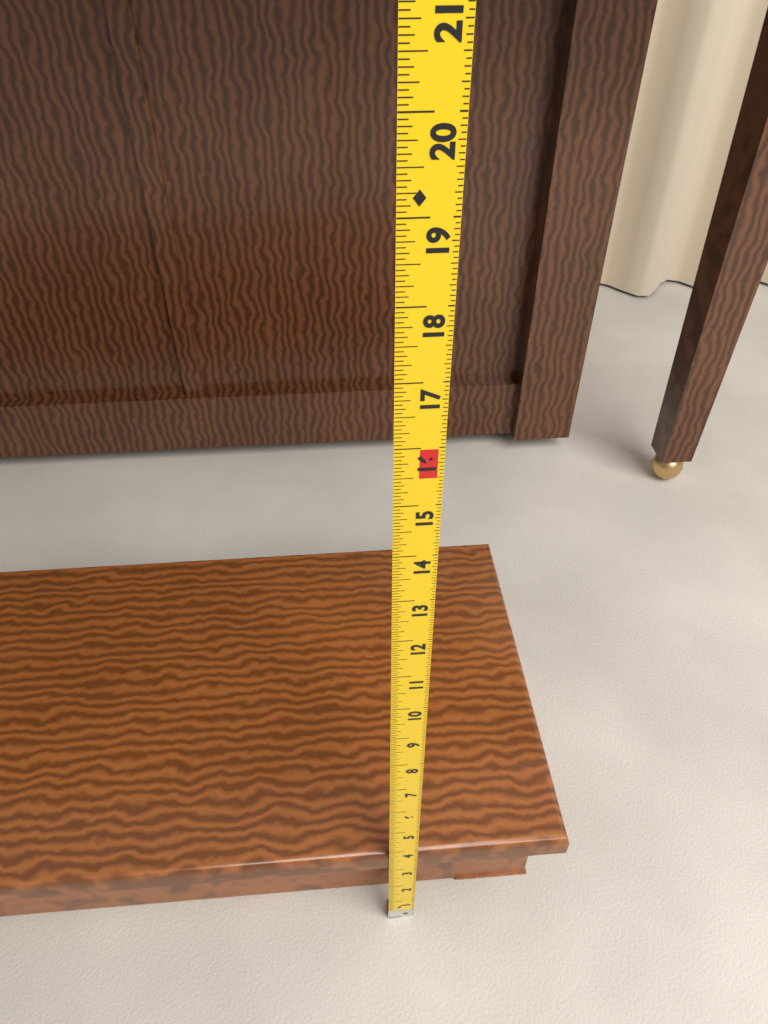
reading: 3.7500 in
